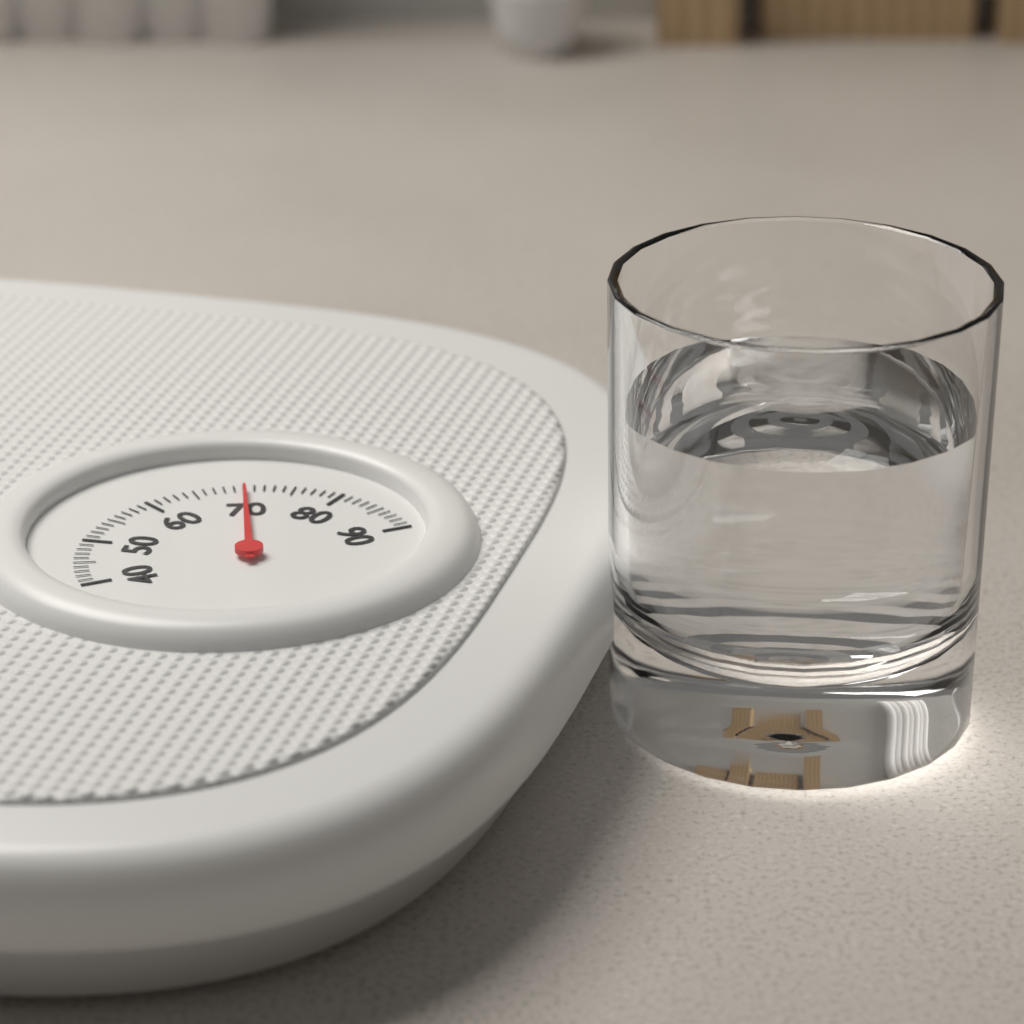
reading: 70 (no unit)
